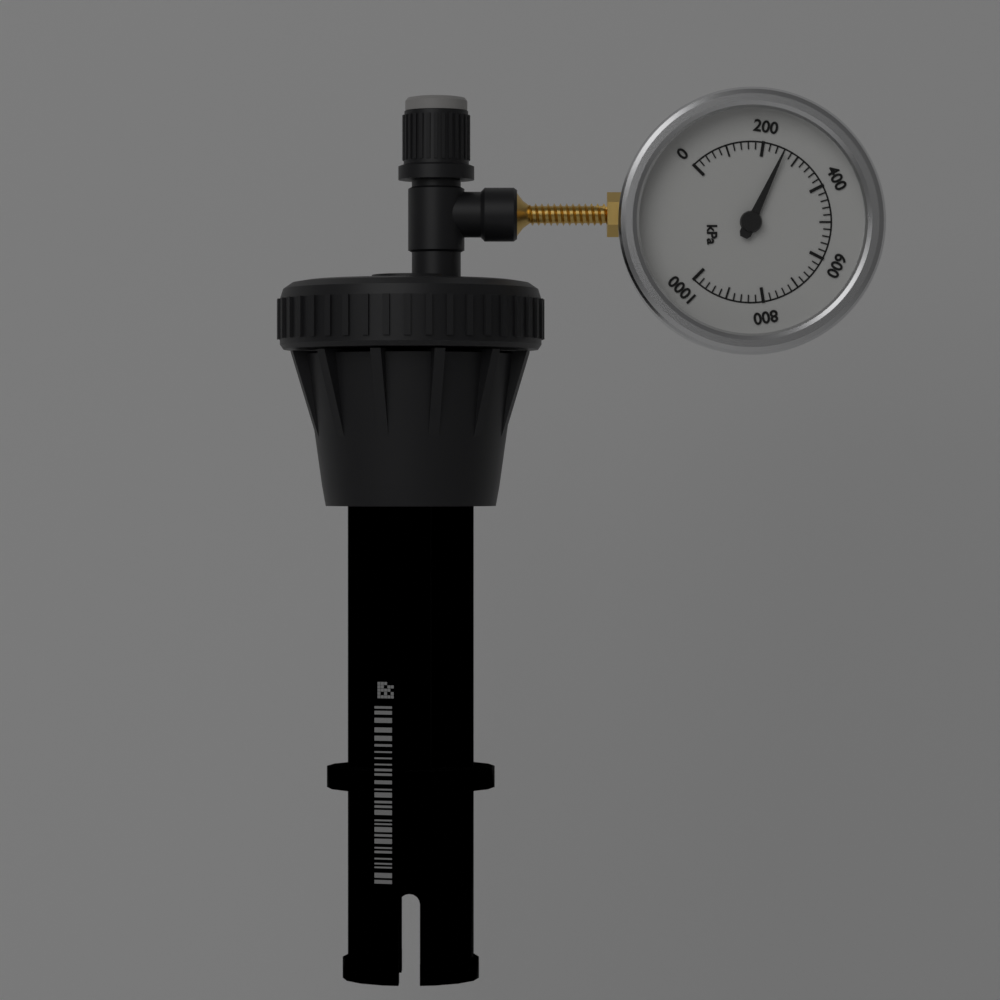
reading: 260 kPa
